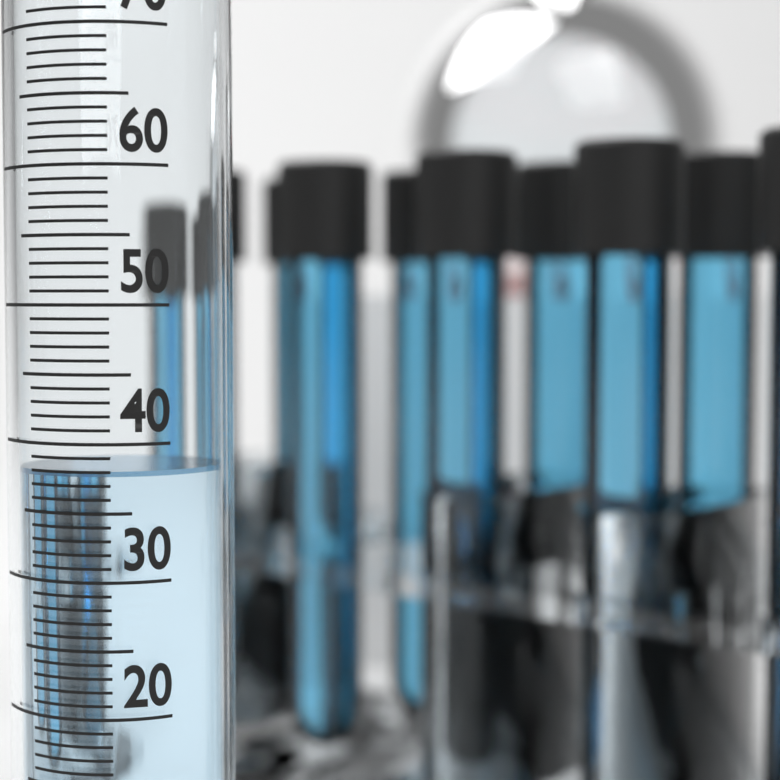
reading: 38 ml
